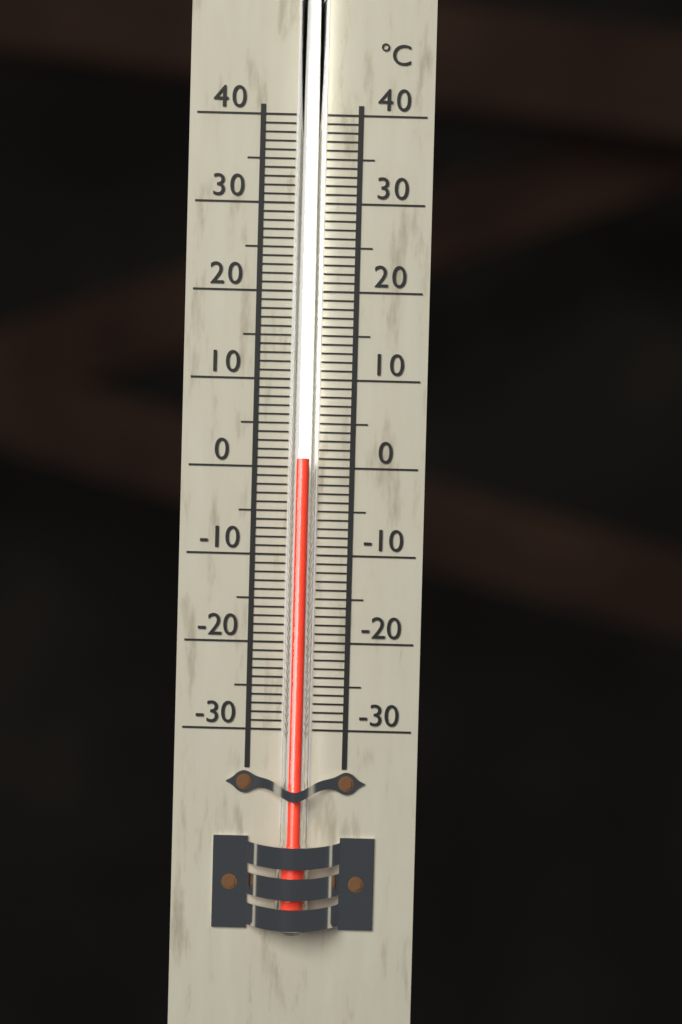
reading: 1 °C
